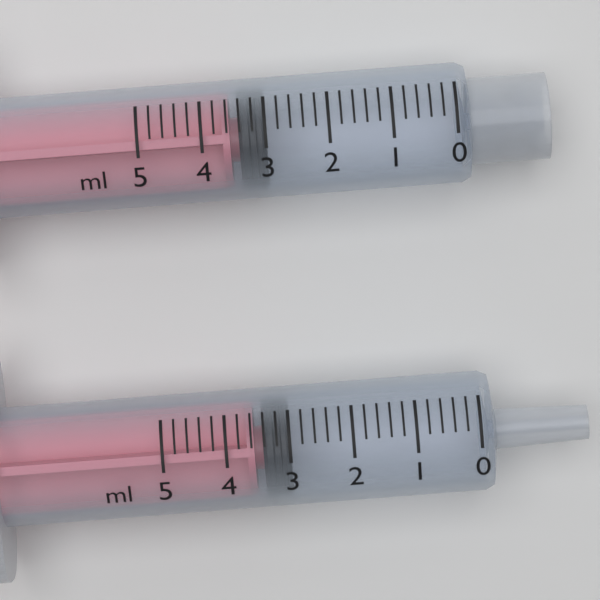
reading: 3.0 ml
